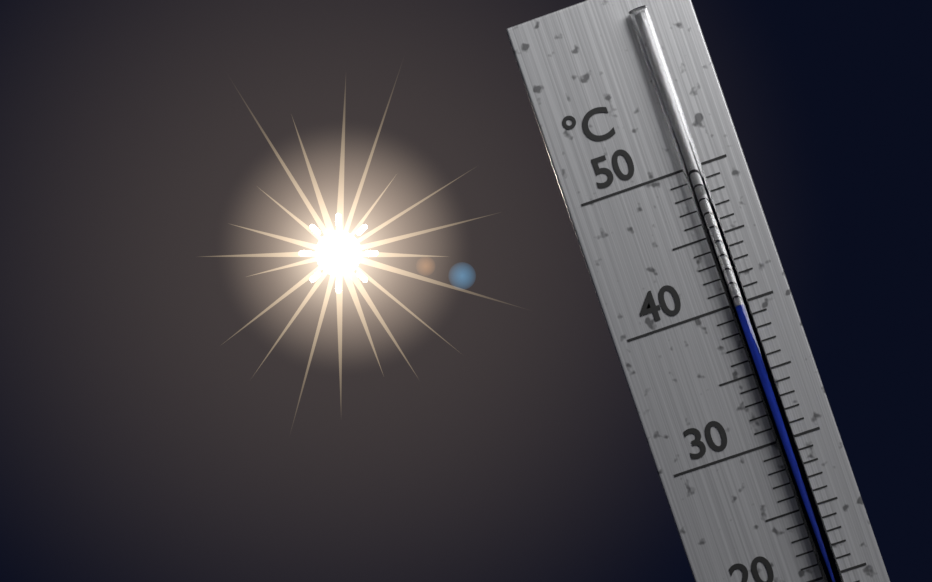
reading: 40 °C
